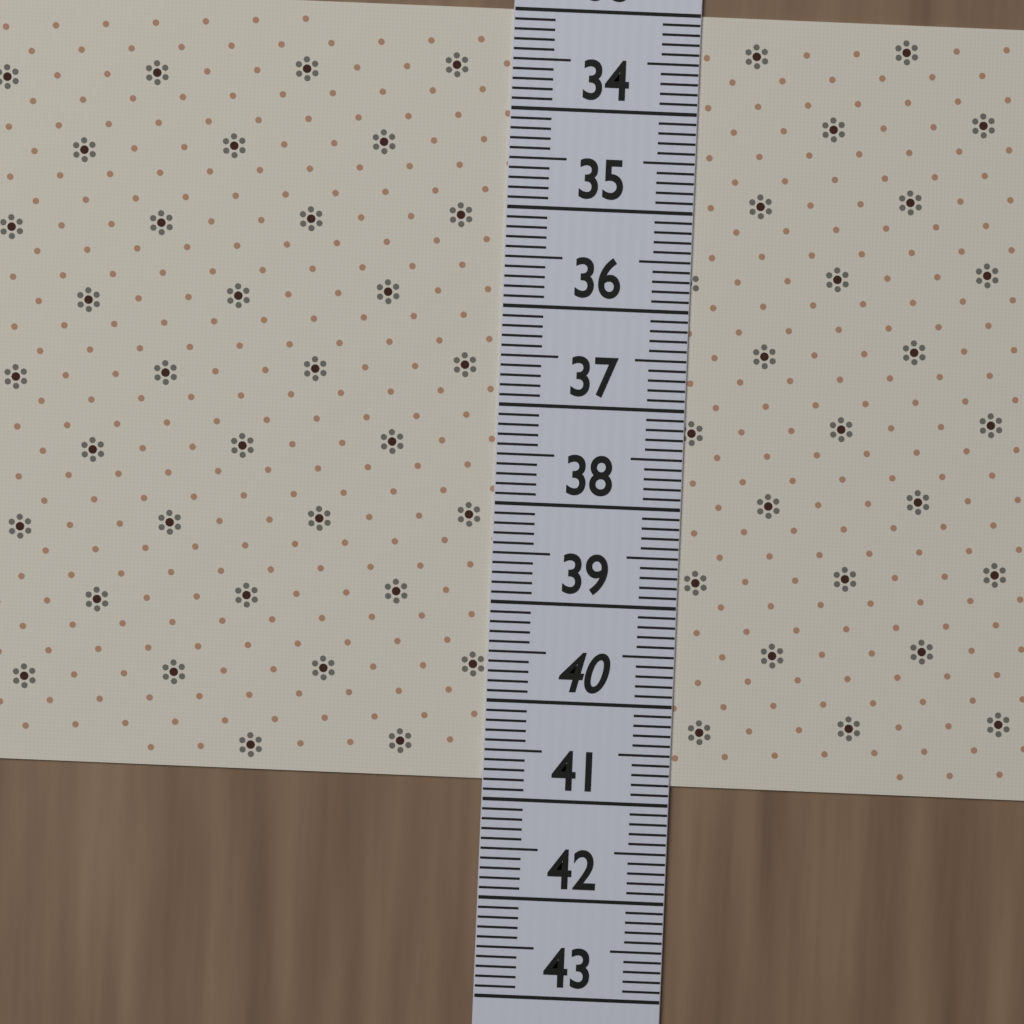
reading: 40.8 (no unit)
